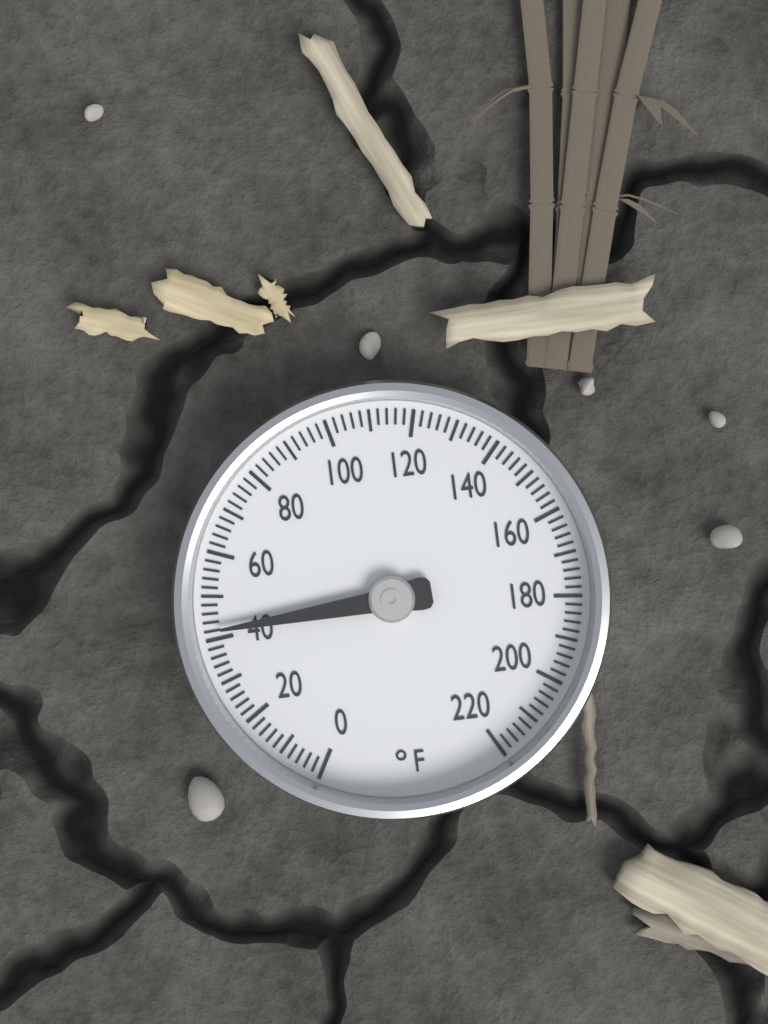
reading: 42 °F
